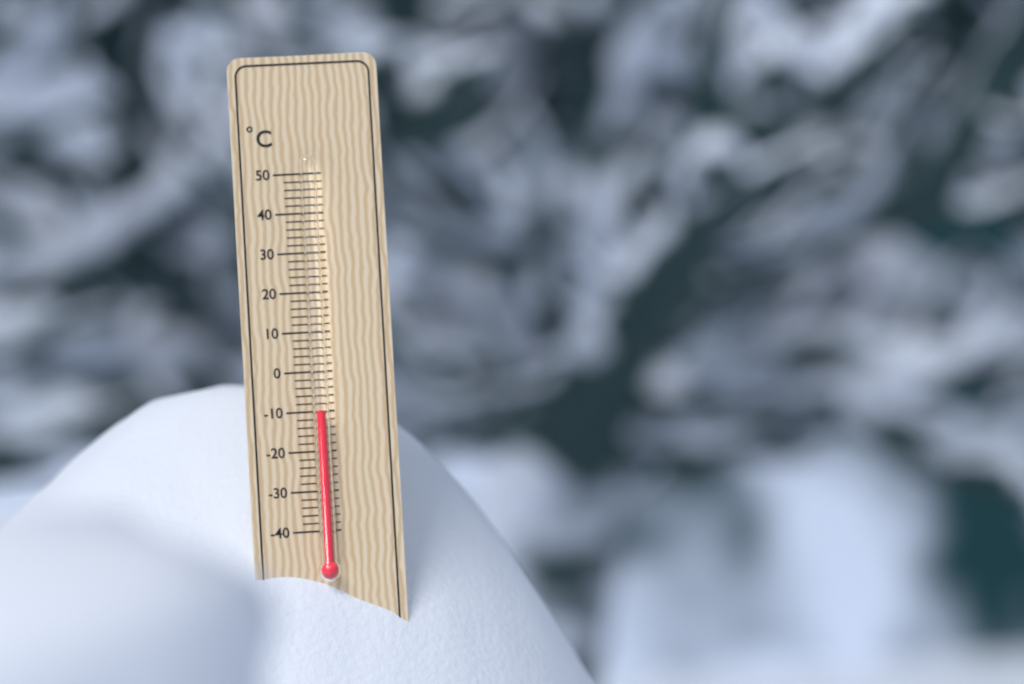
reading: -10 °C
